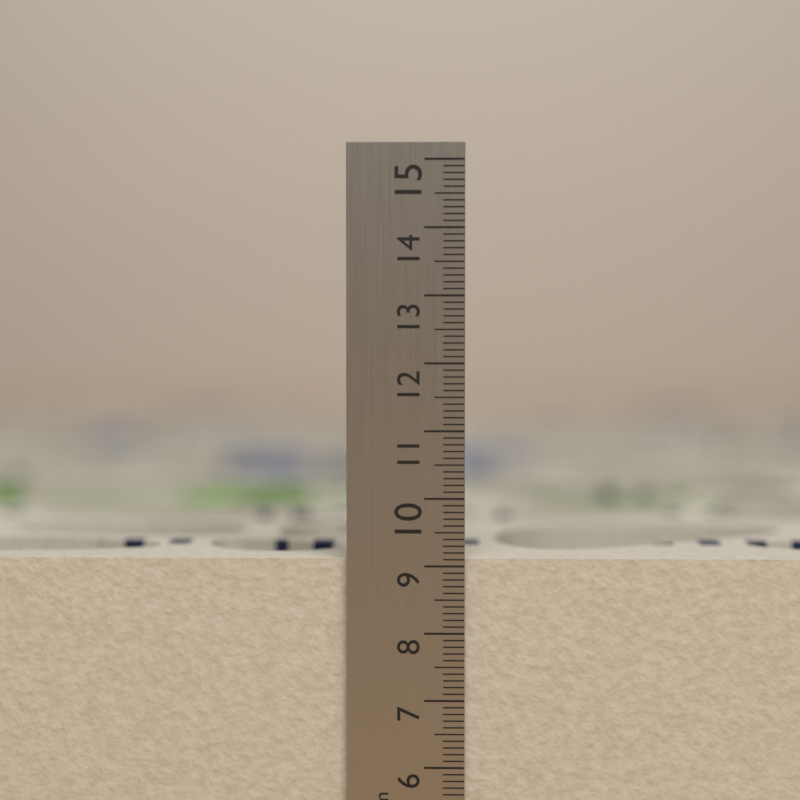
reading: 9.1 cm
